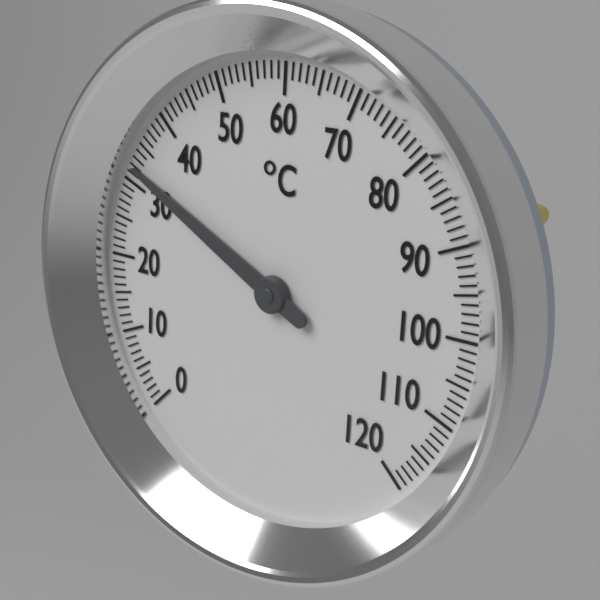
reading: 32 °C
